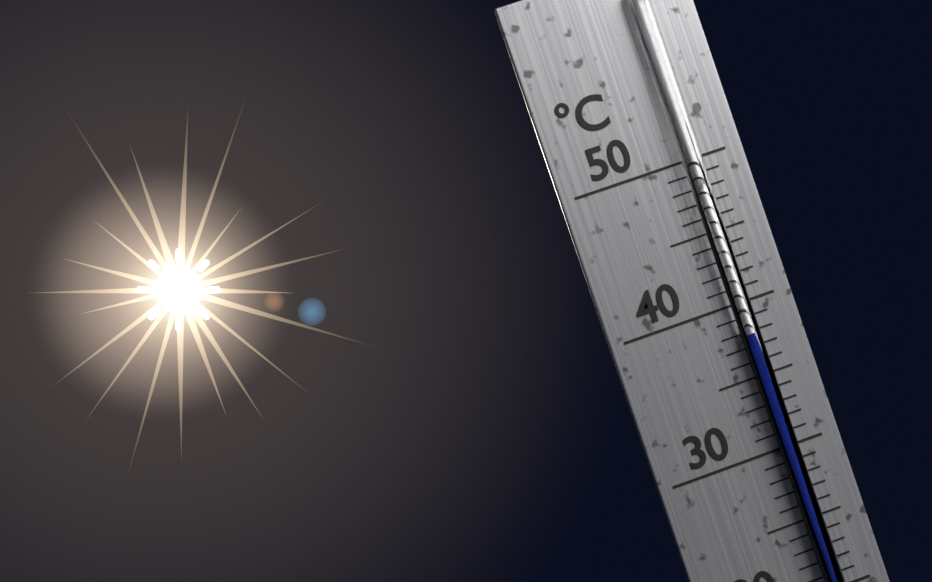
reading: 38 °C
